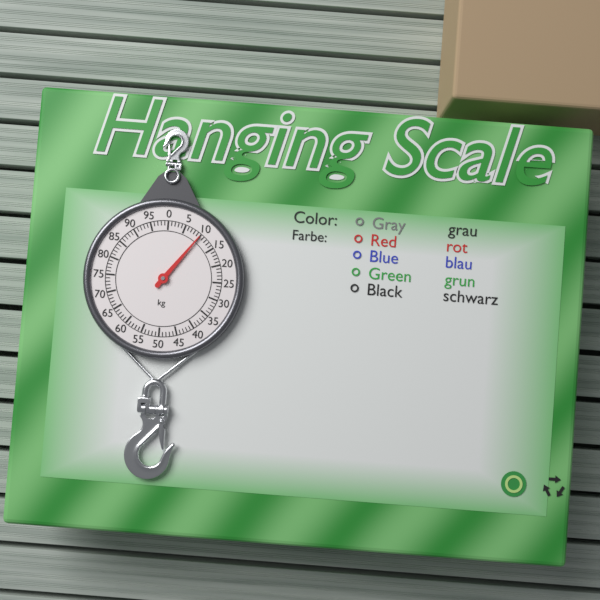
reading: 10 kg
